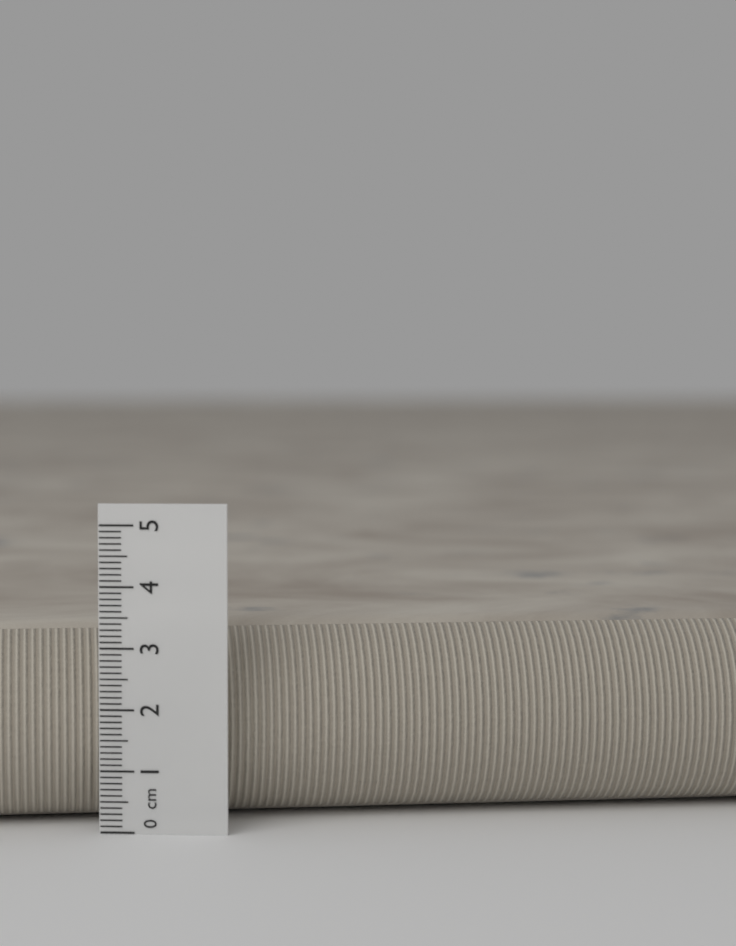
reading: 3.3 cm
